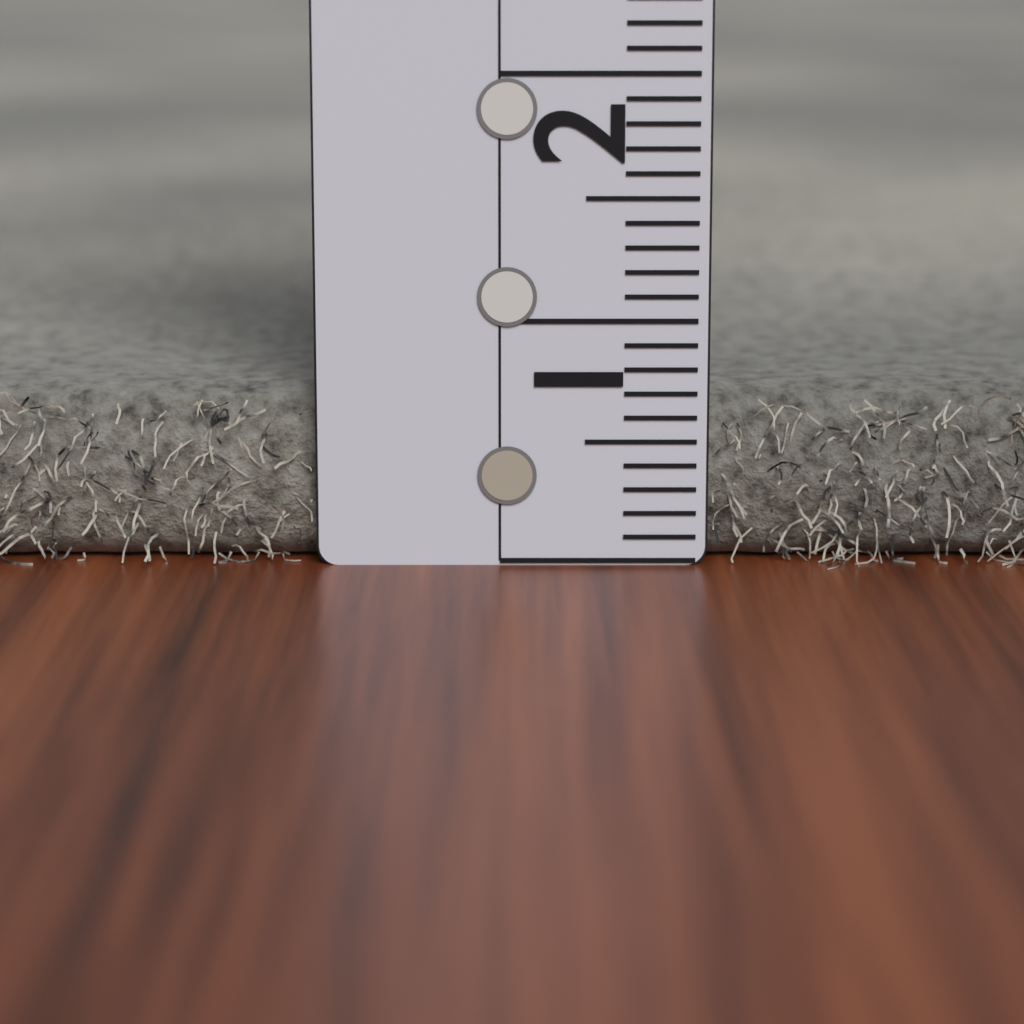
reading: 0.7 (no unit)
